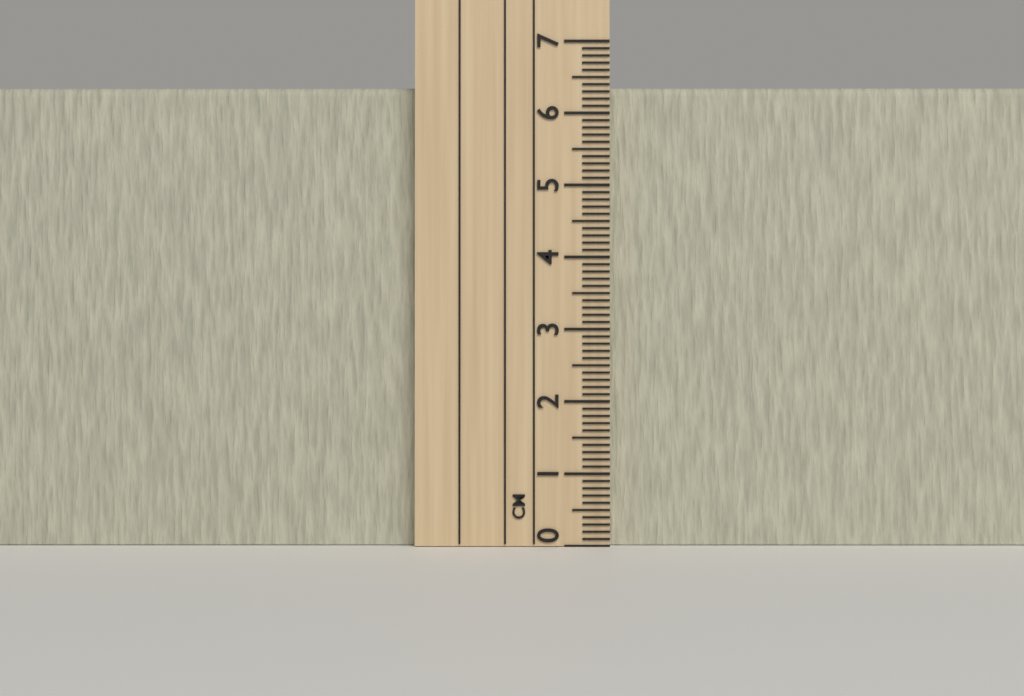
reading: 6.4 cm
